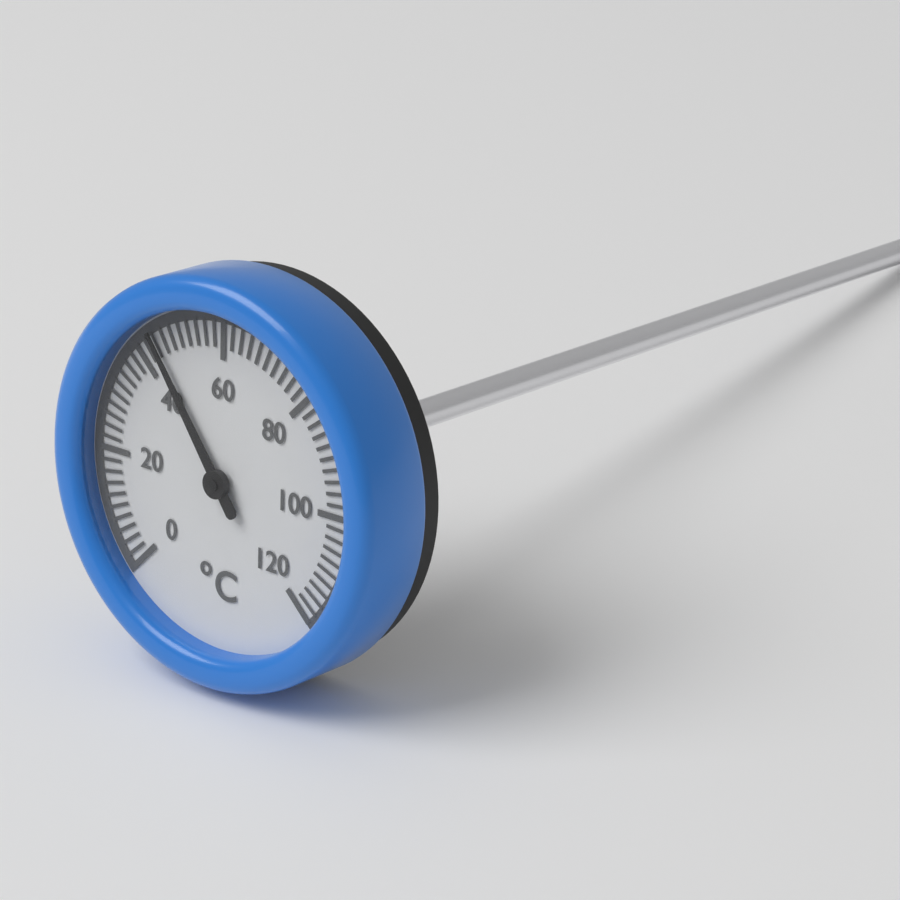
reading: 44 °C
